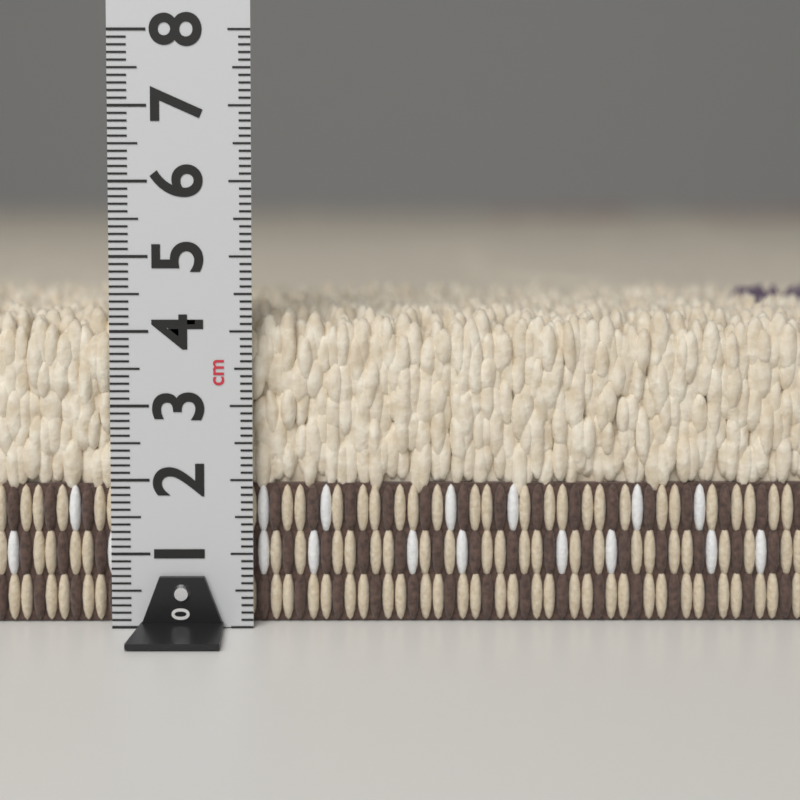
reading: 4.3 cm
